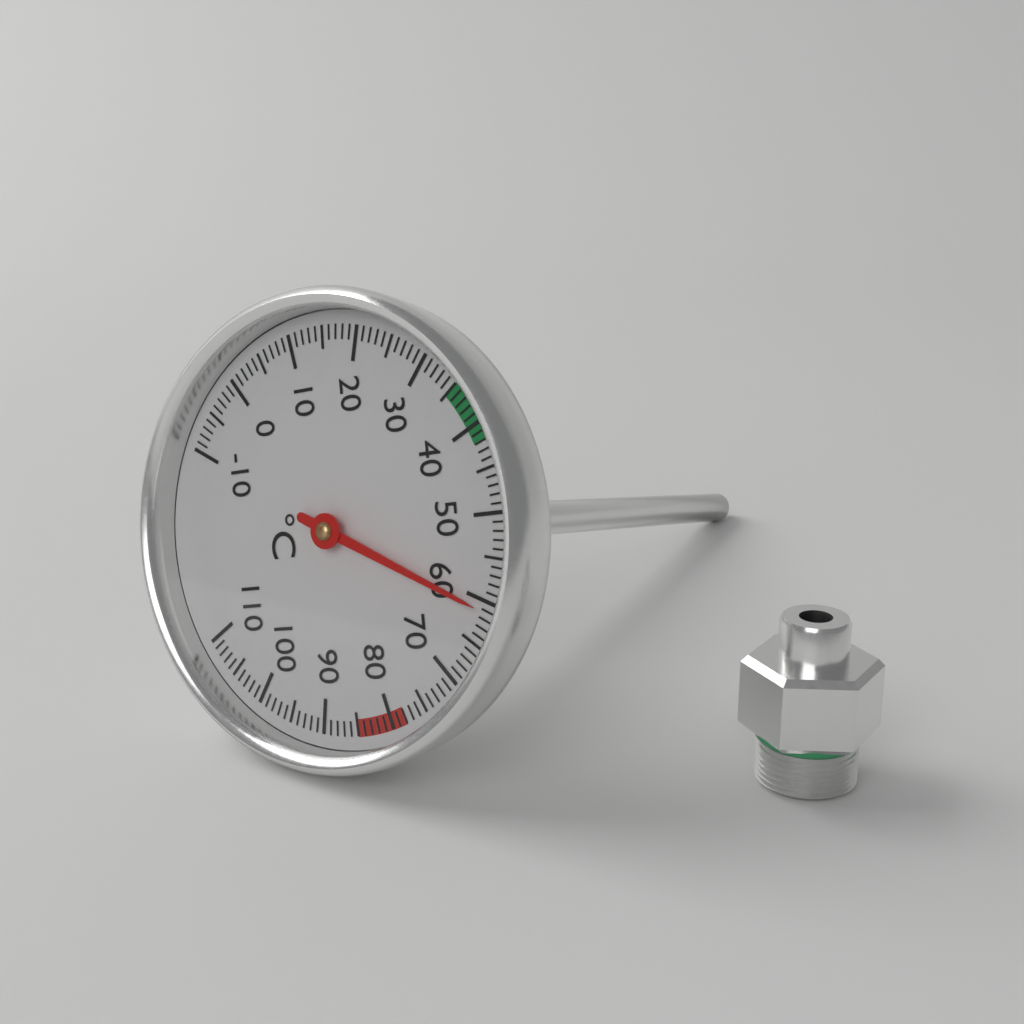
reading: 61 °C
